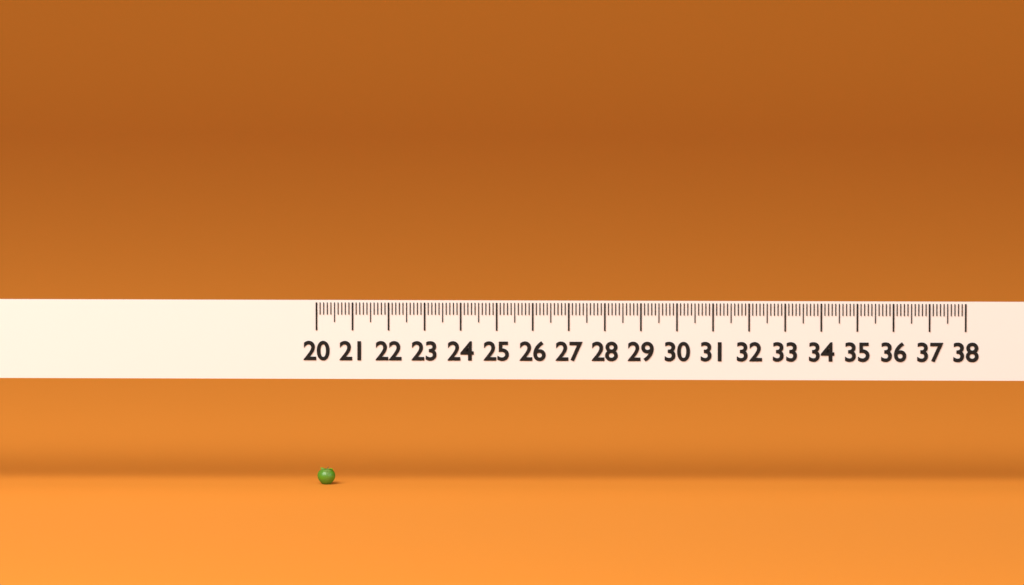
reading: 20.5 (no unit)
